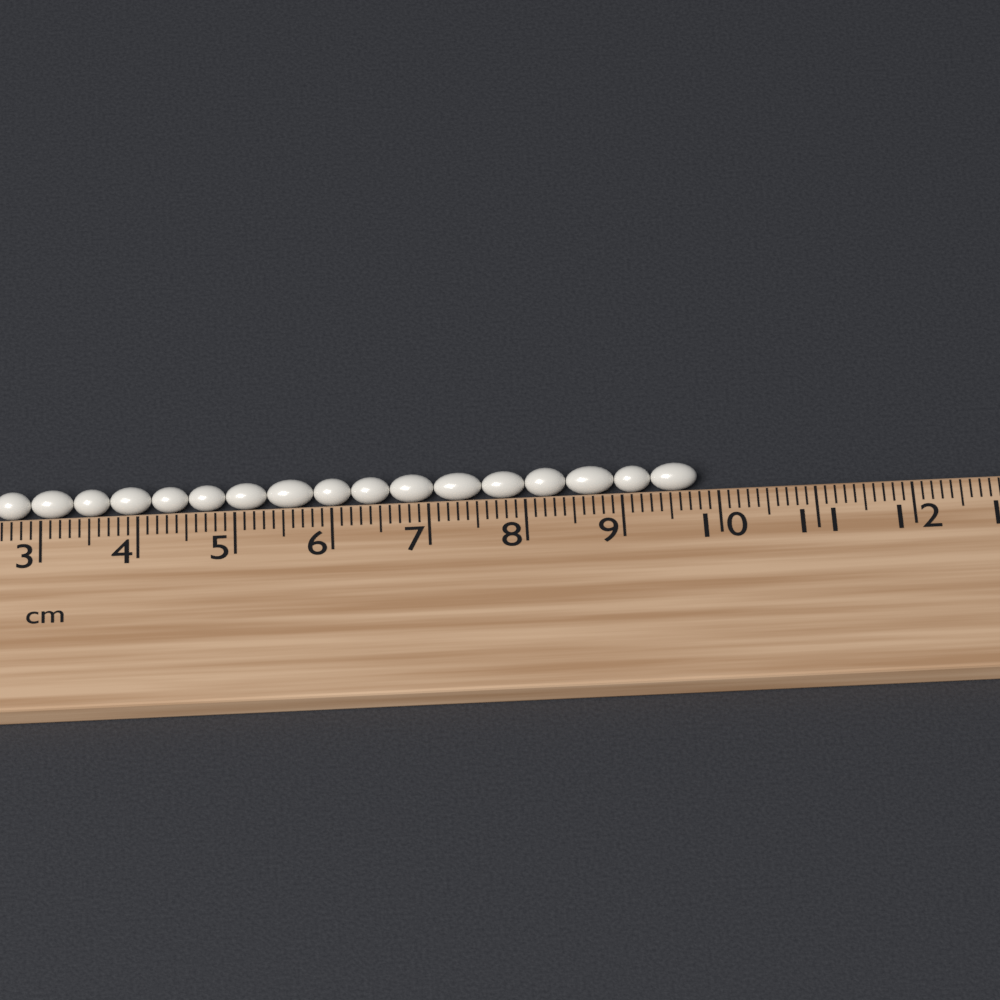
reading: 9.8 cm
